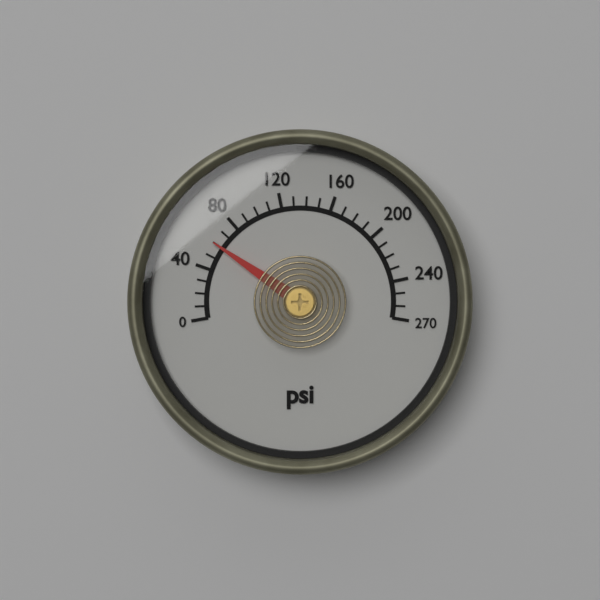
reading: 60 psi
